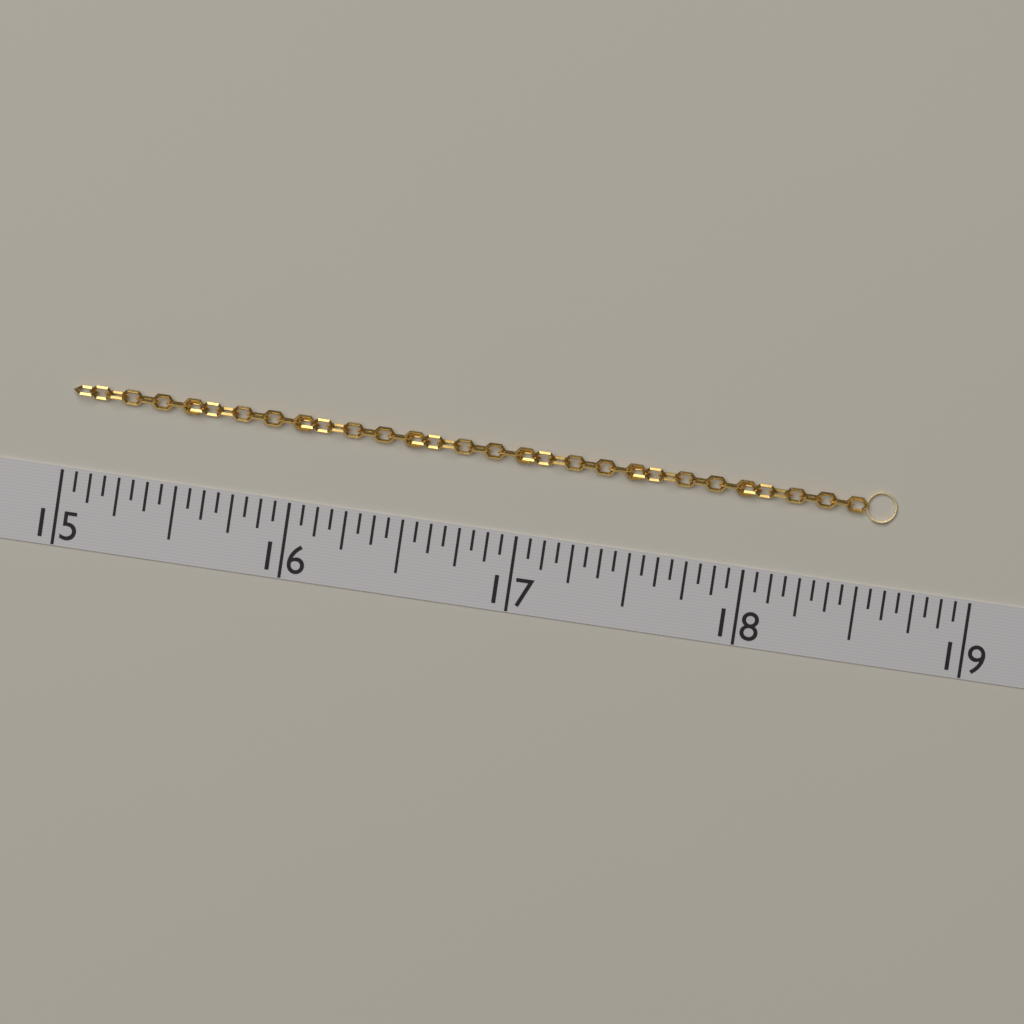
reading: 18.6250 (no unit)
